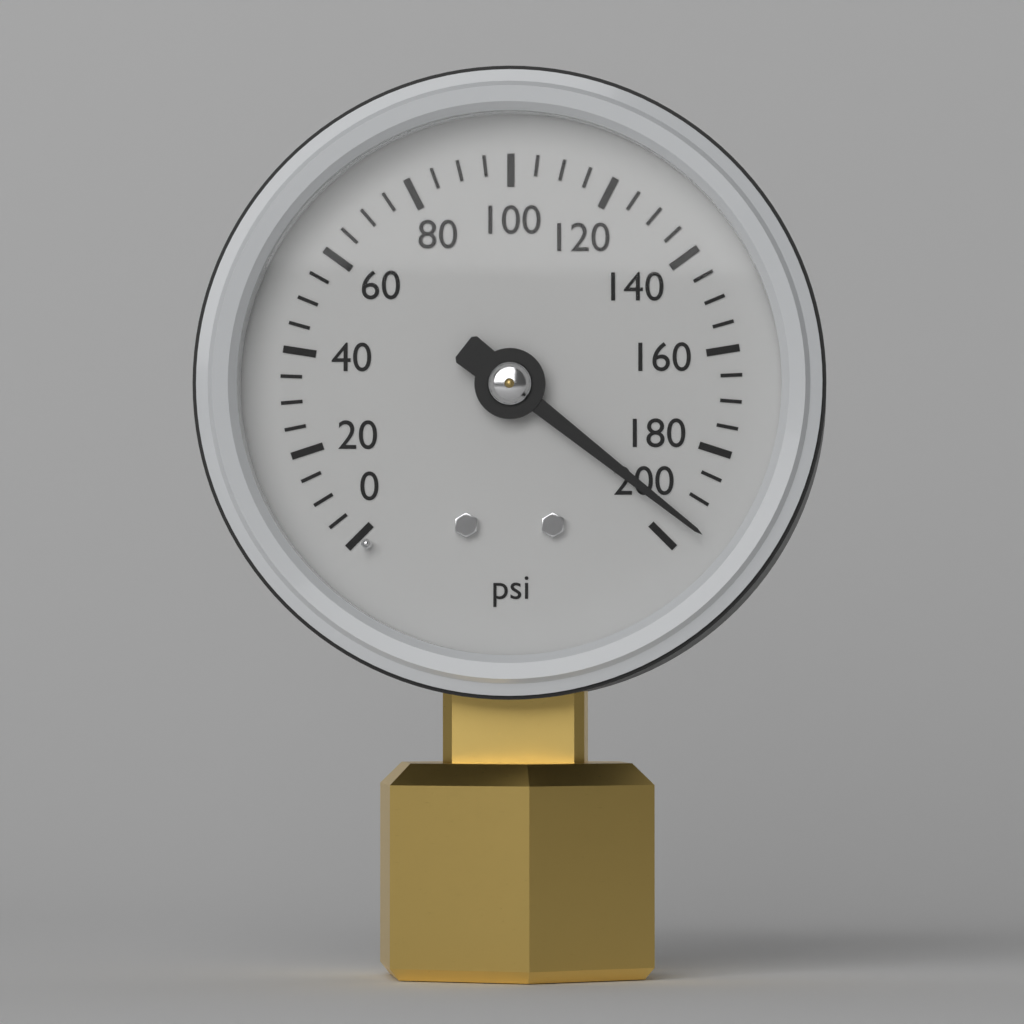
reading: 195 psi
